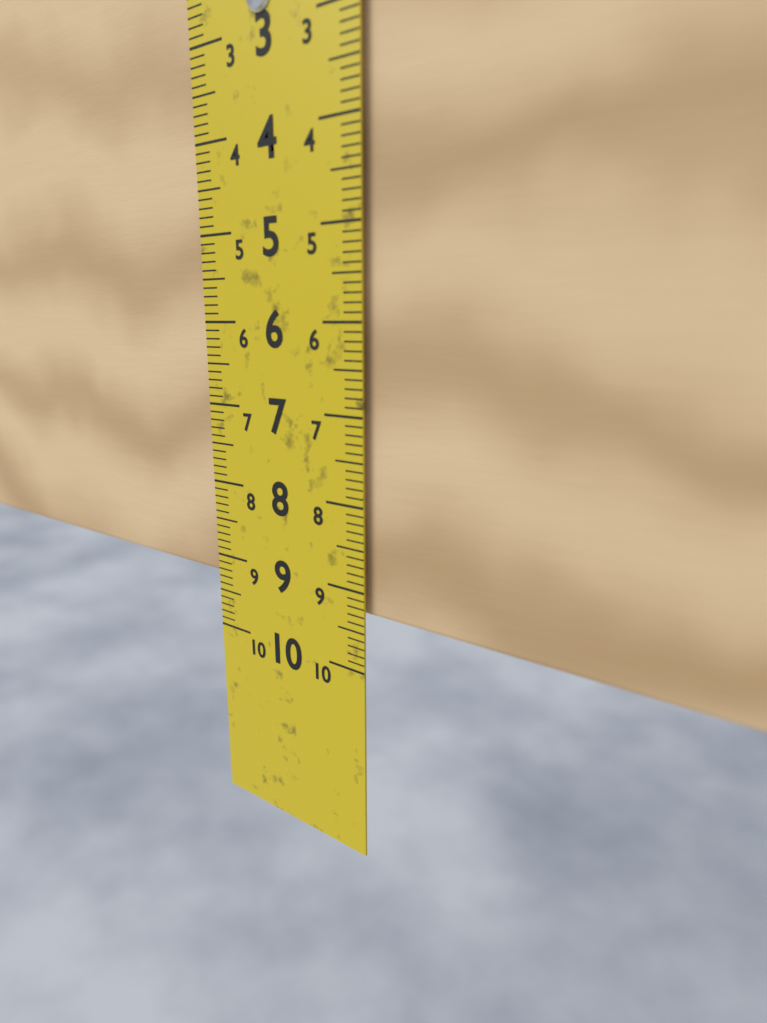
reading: 9.3 cm
